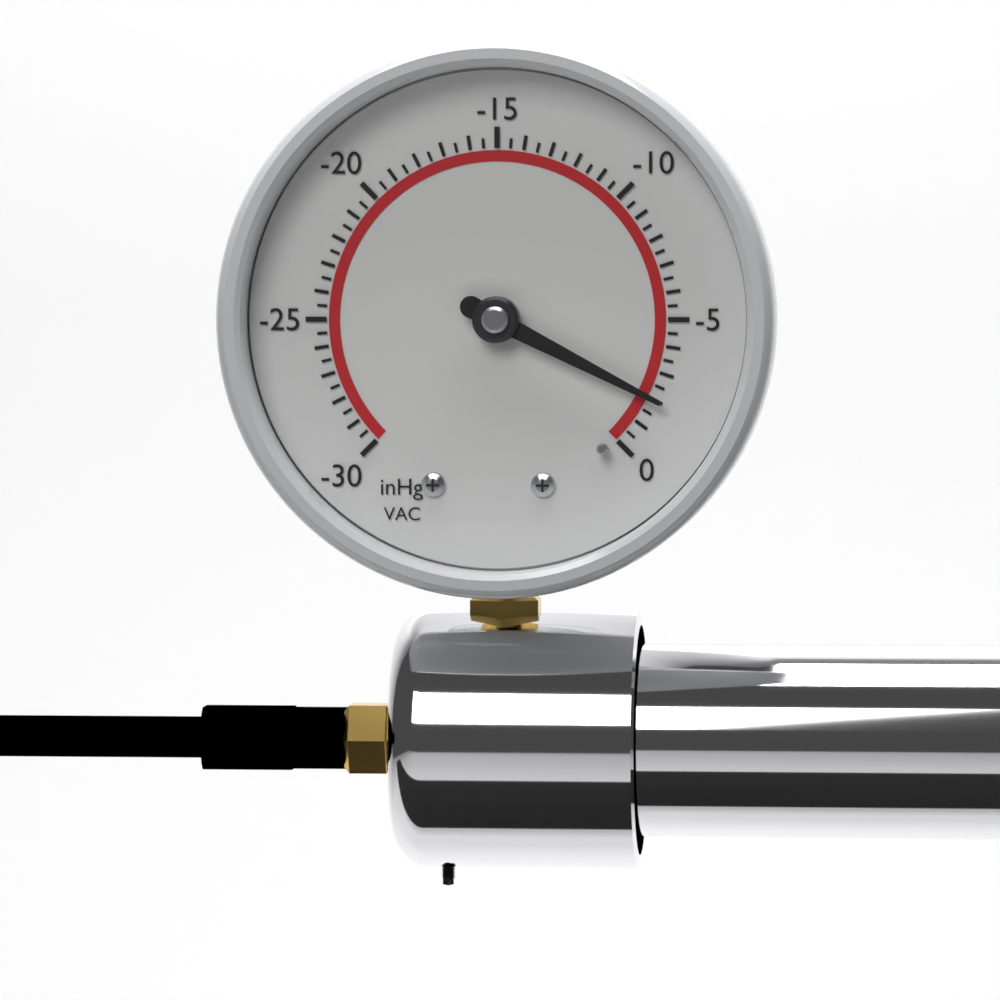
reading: -2.0 inHg
